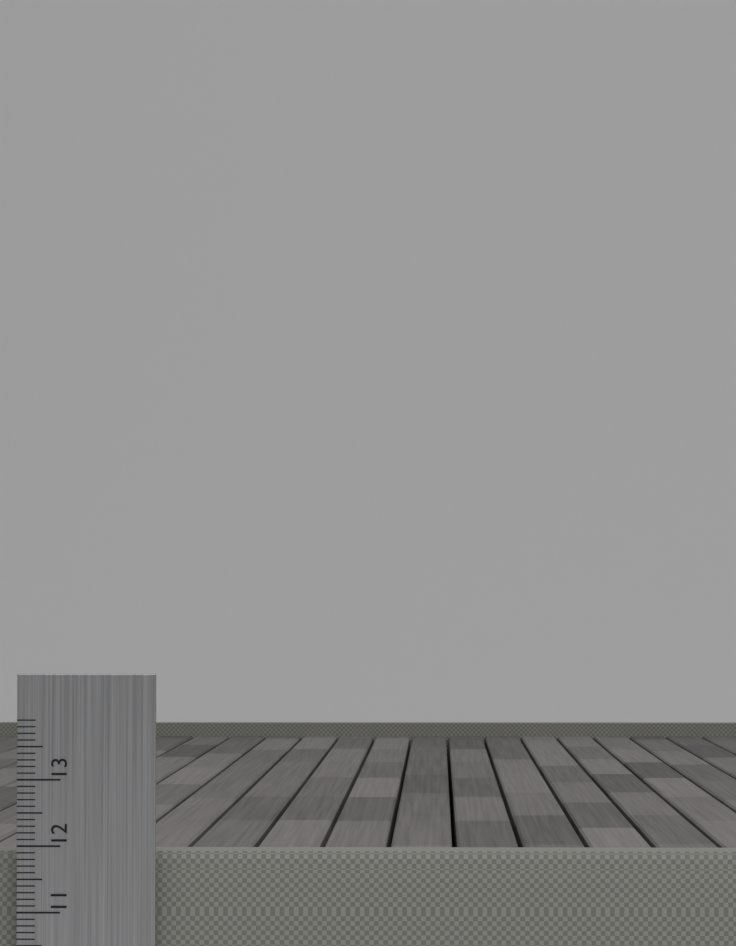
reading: 11.9 cm
